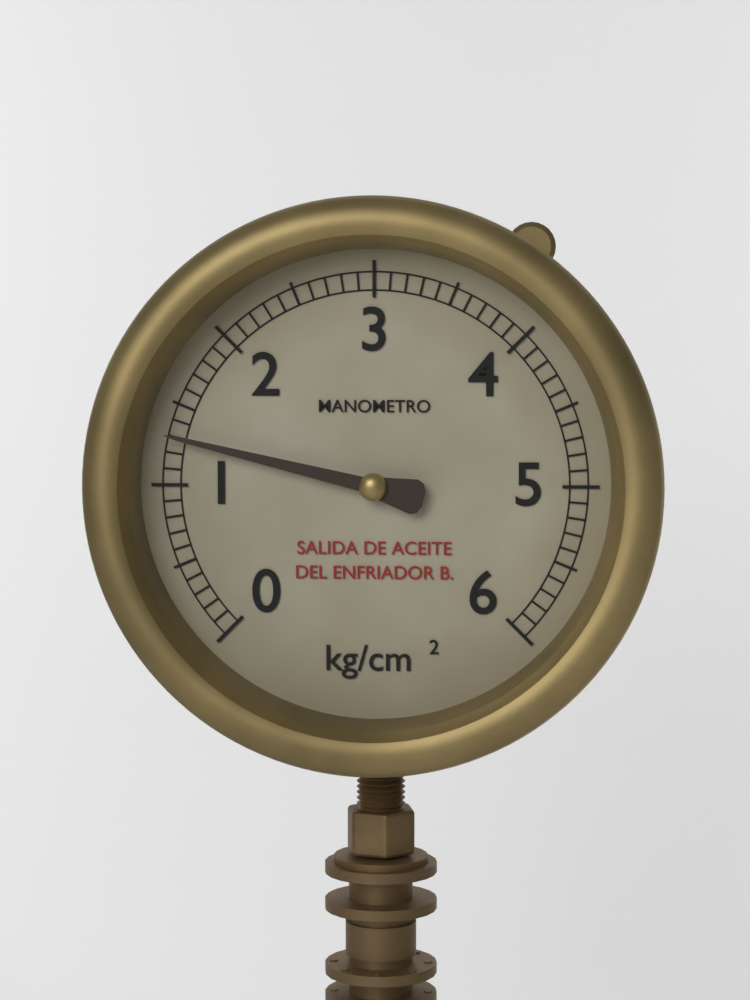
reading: 1.3 kg/cm²
